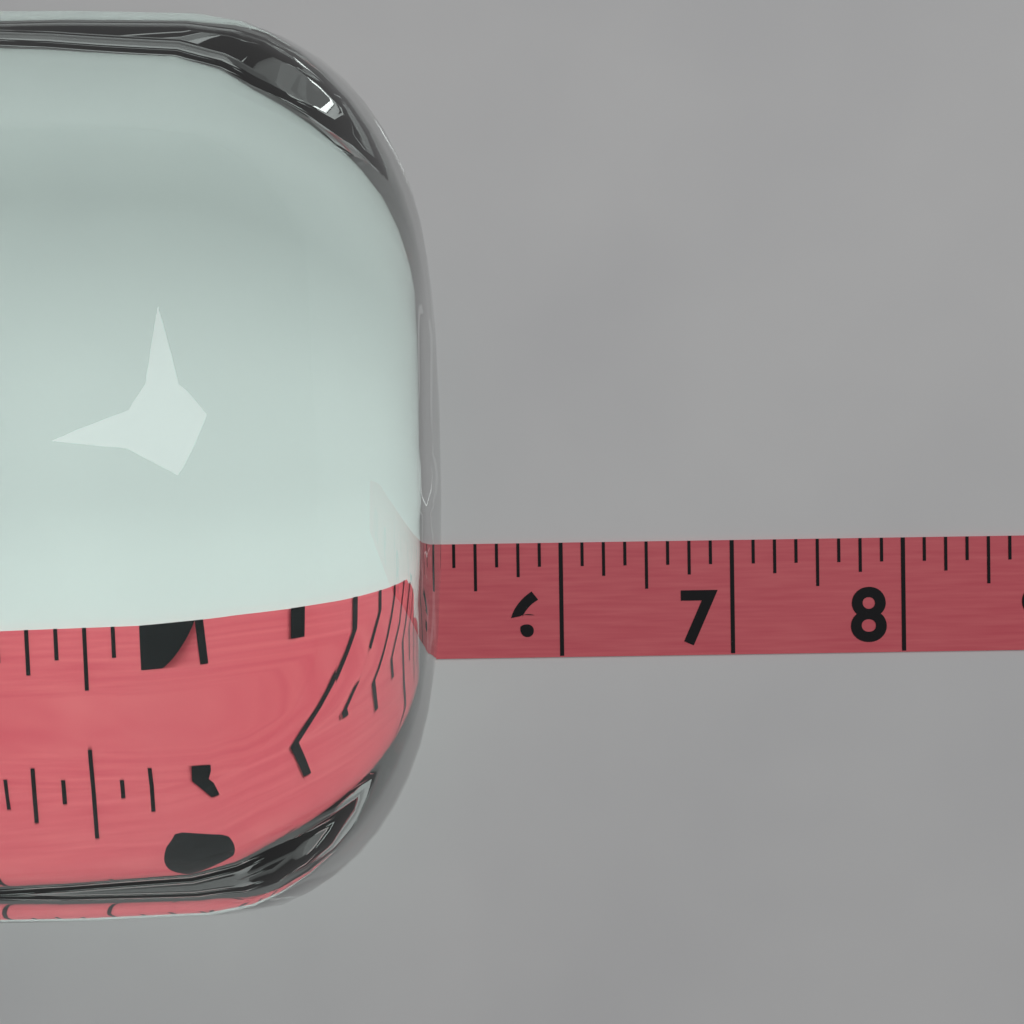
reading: 5.375 (no unit)
